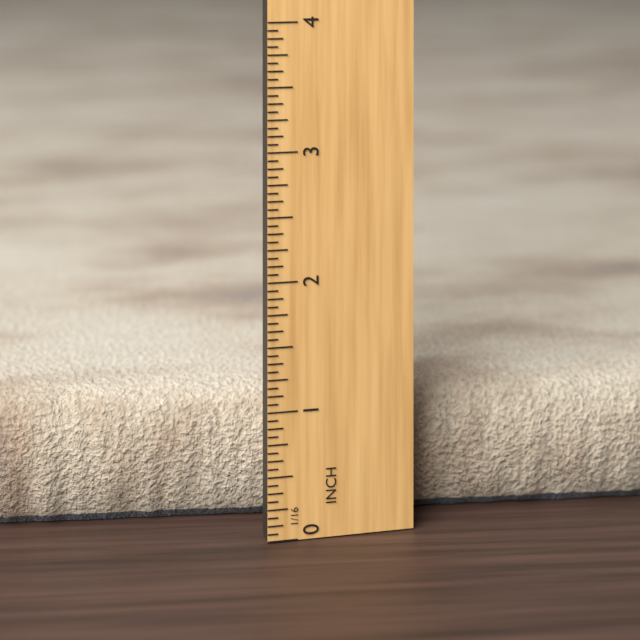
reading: 1.0000 in
